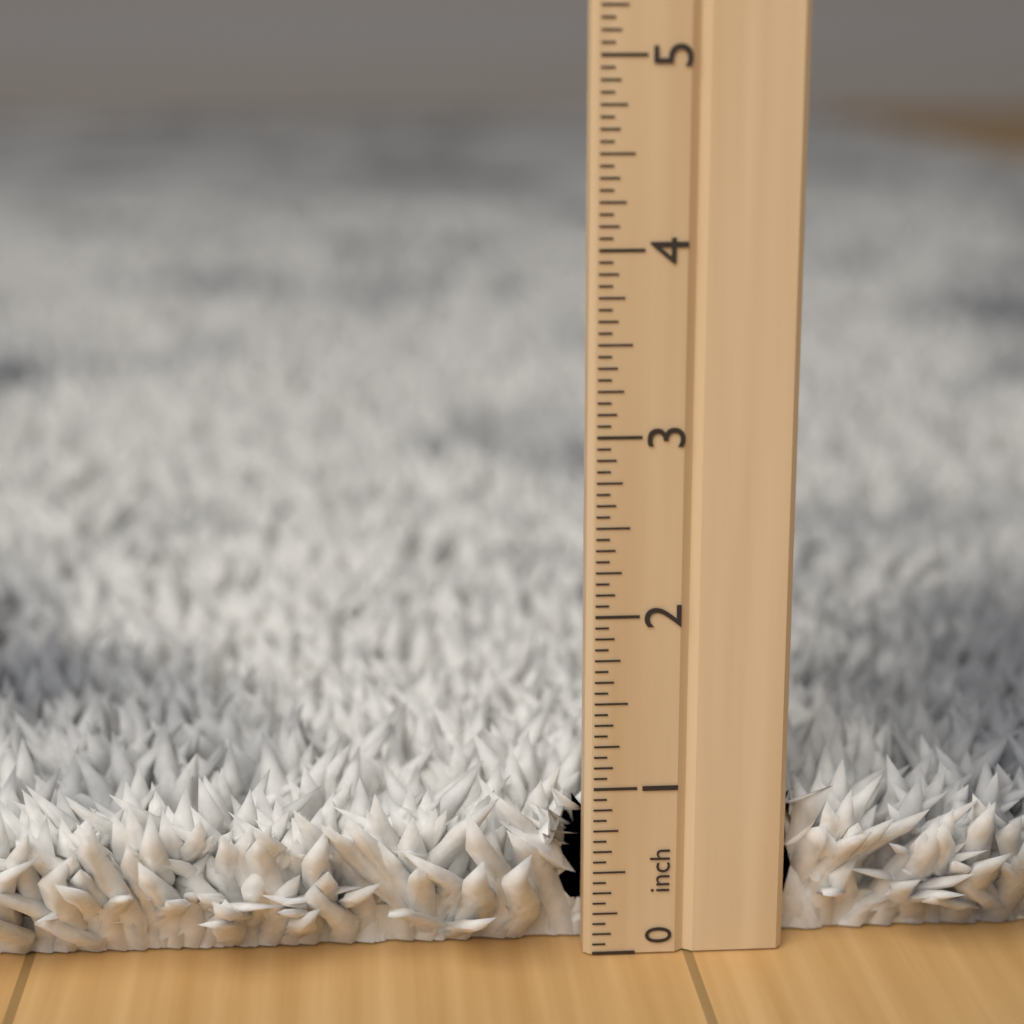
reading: 1.0625 inch
